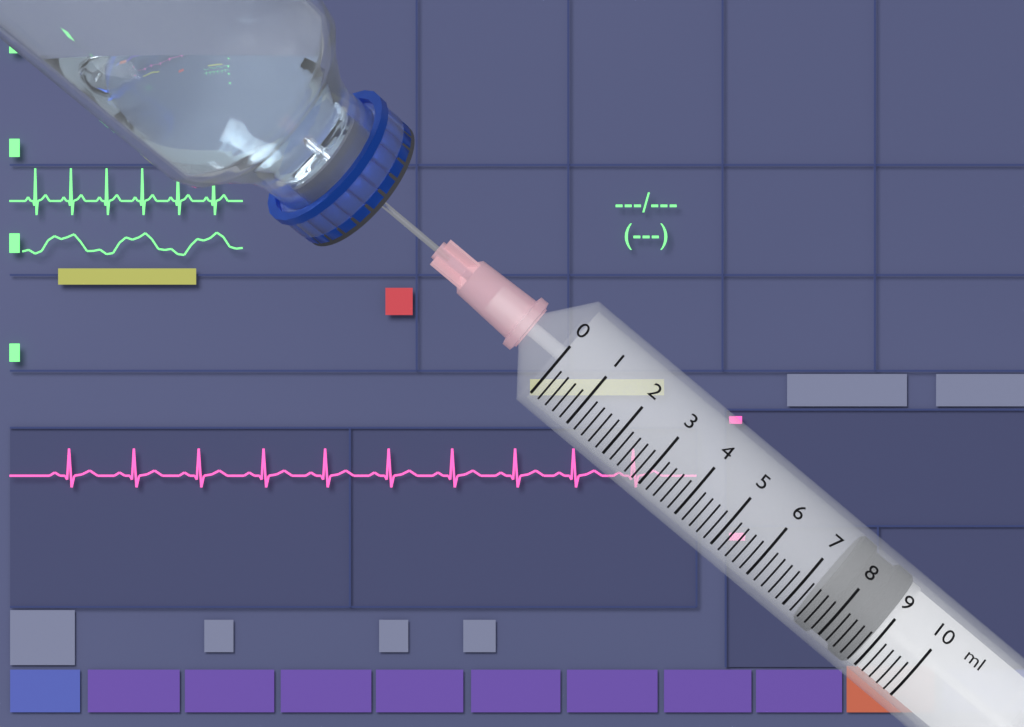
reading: 7.4 ml
